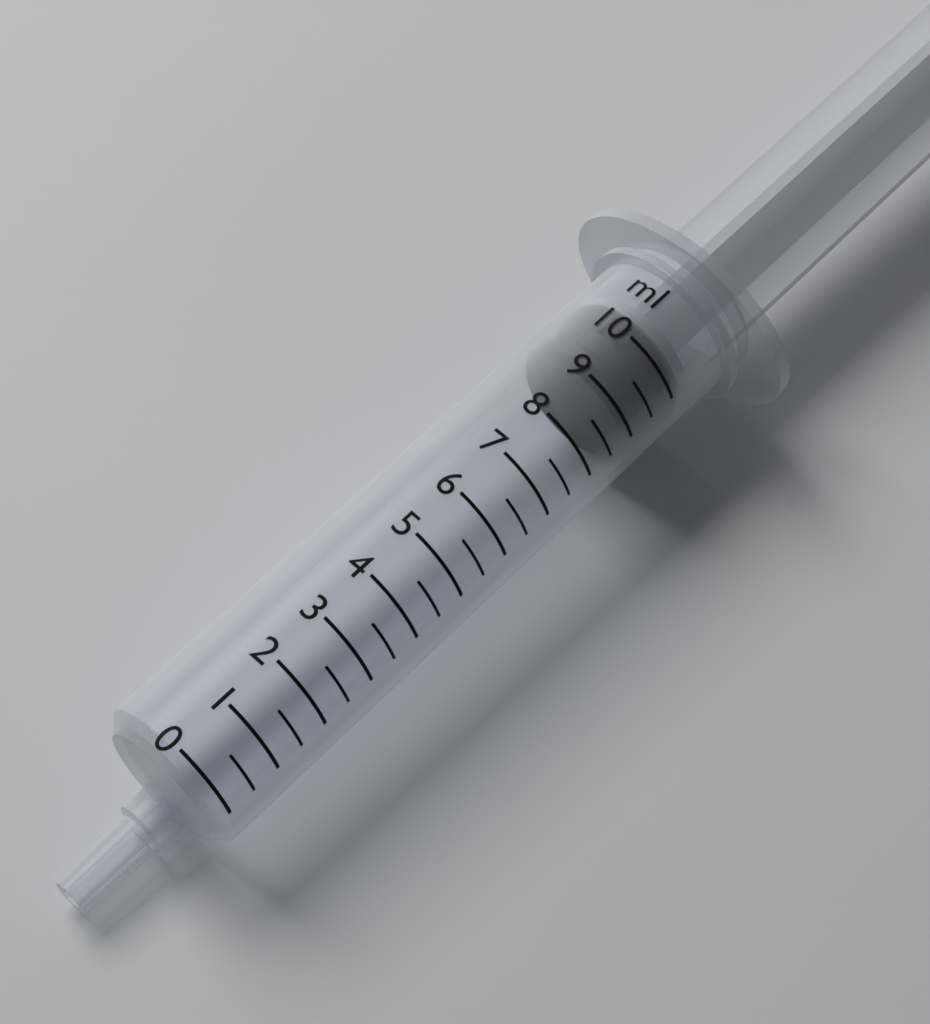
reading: 9.0 ml
